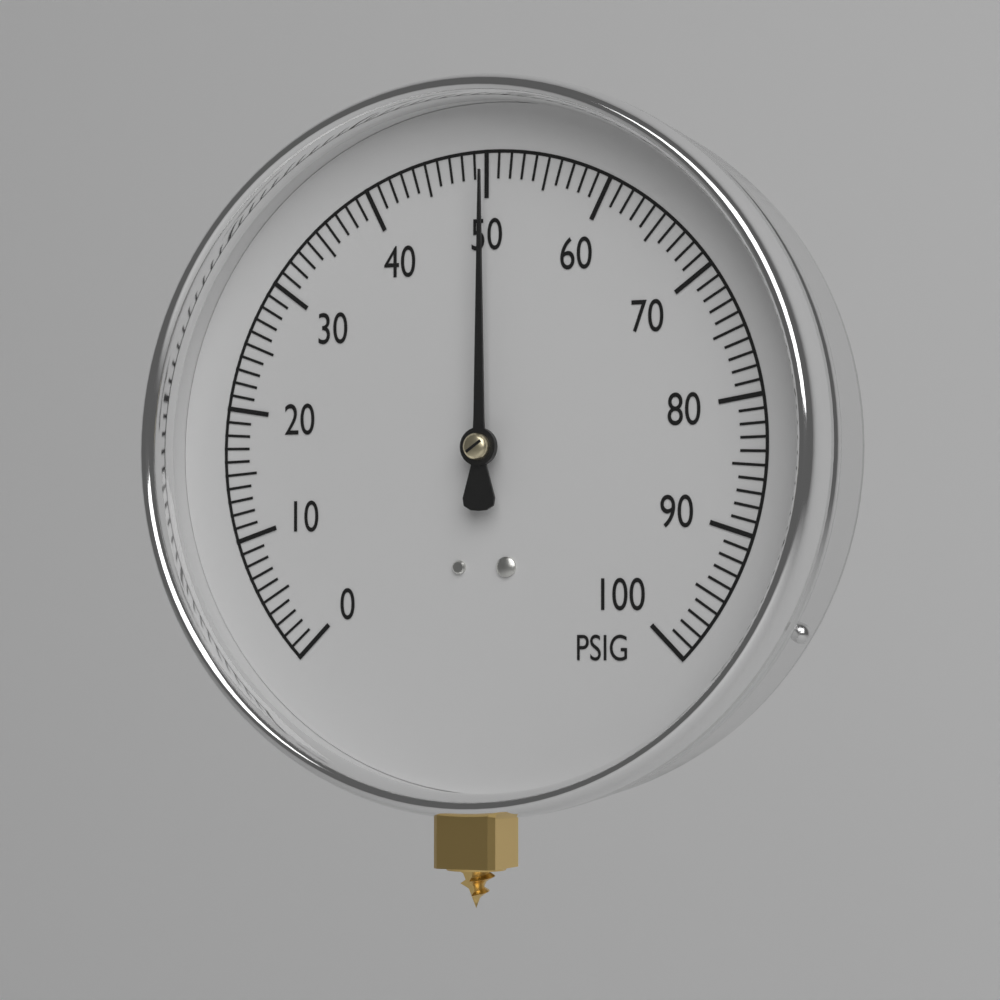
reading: 50 PSIG
